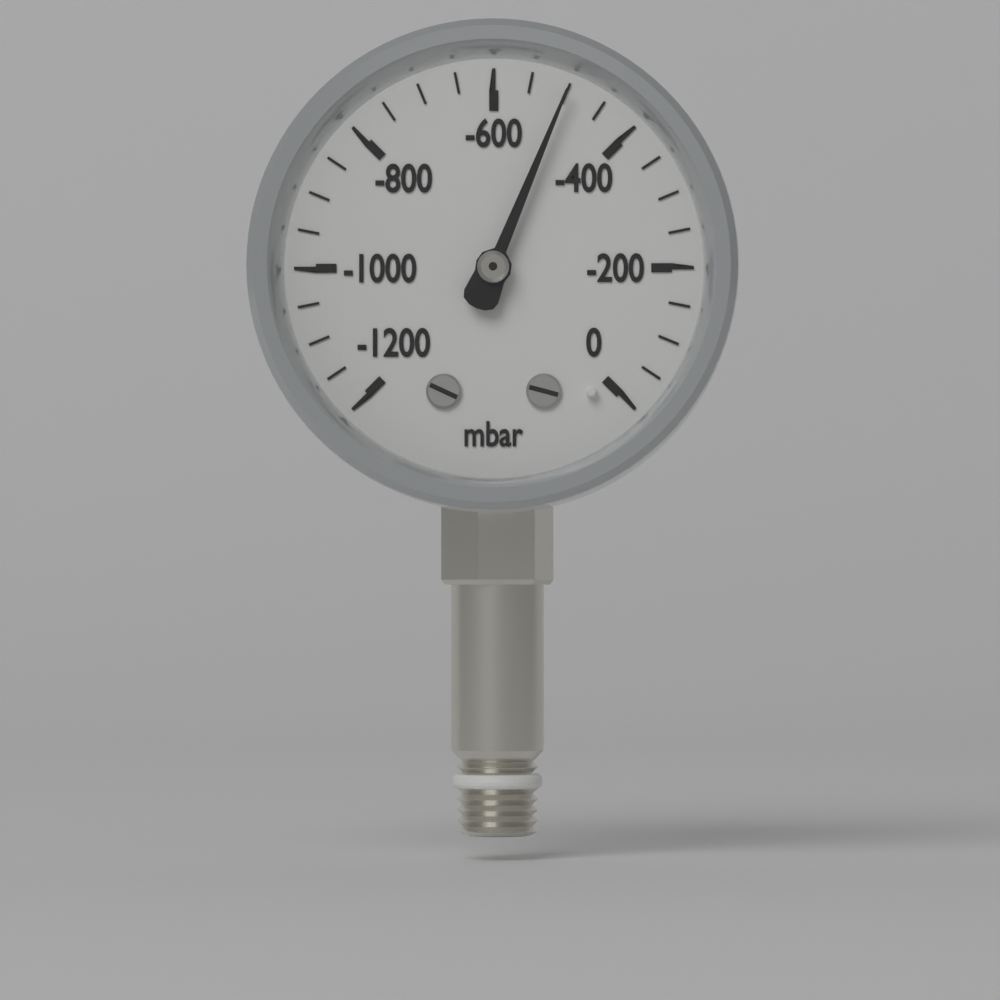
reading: -500 mbar
